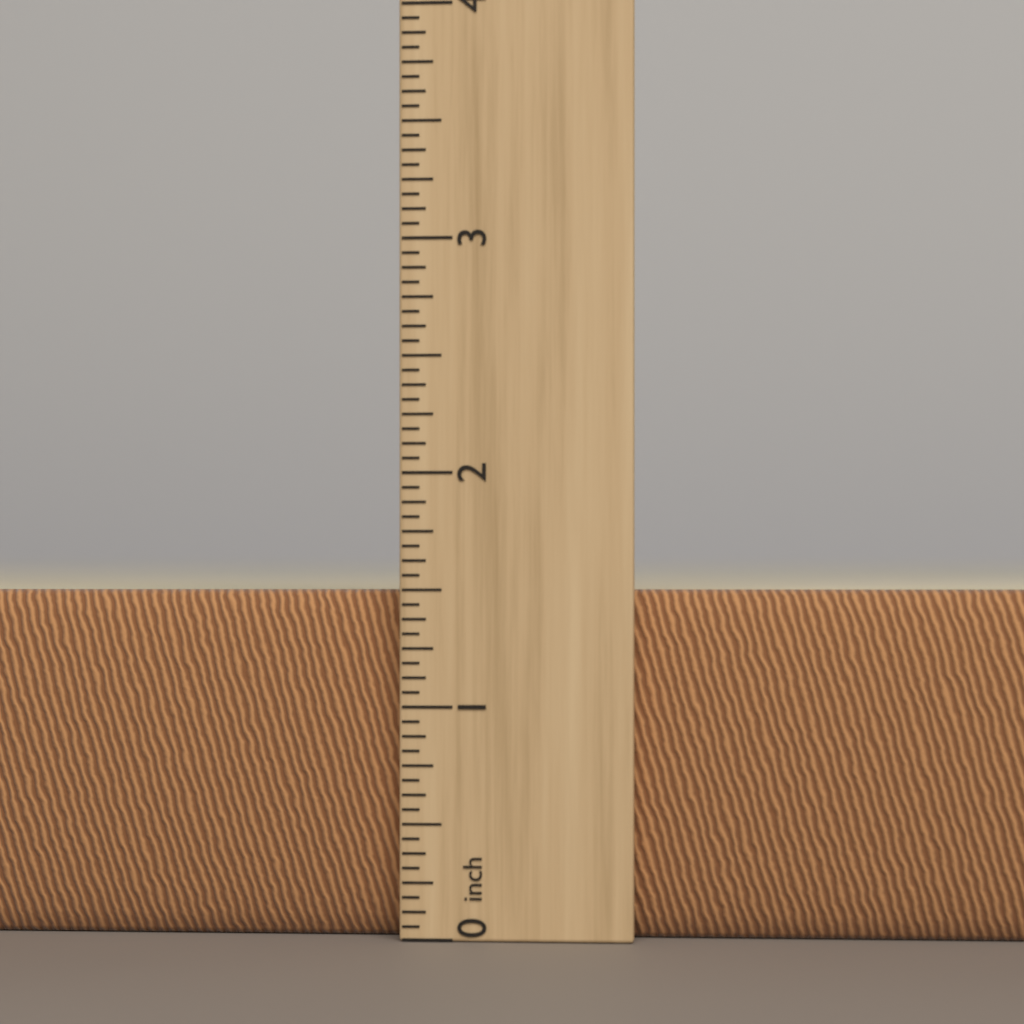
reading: 1.5000 inch
